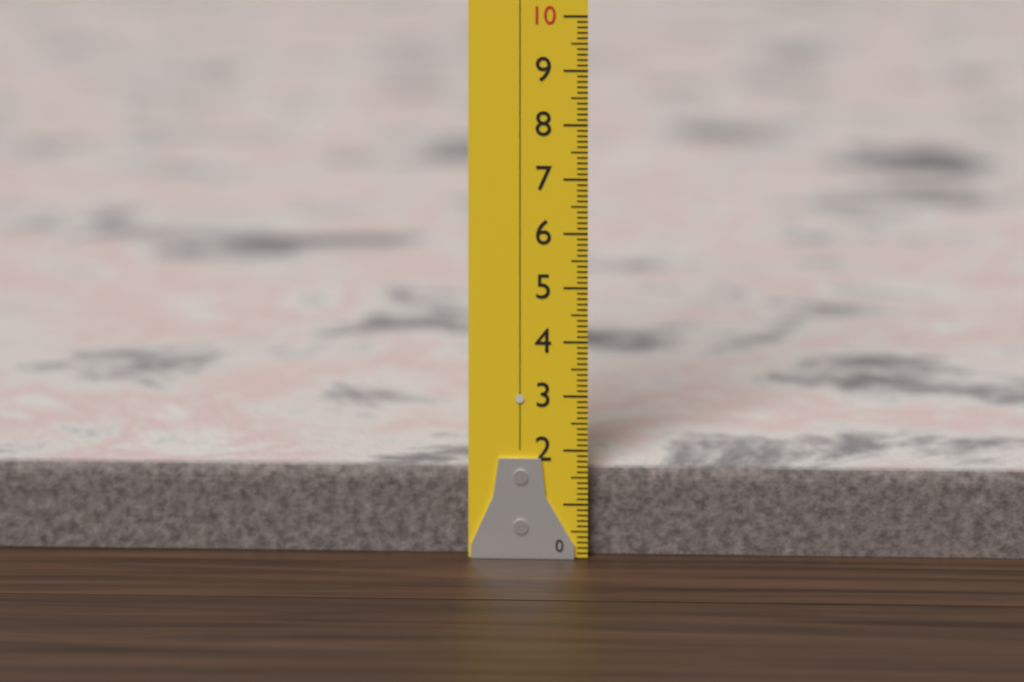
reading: 1.6 (no unit)
